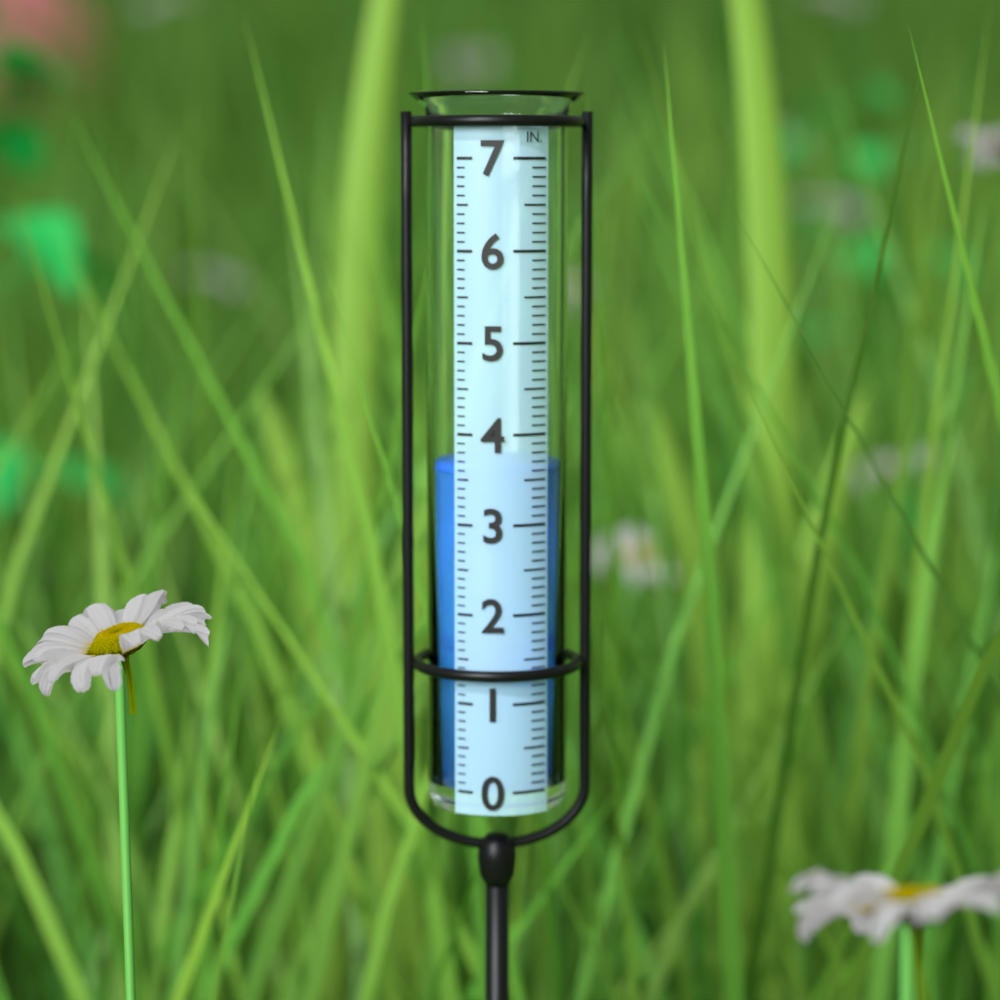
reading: 3.6 in
